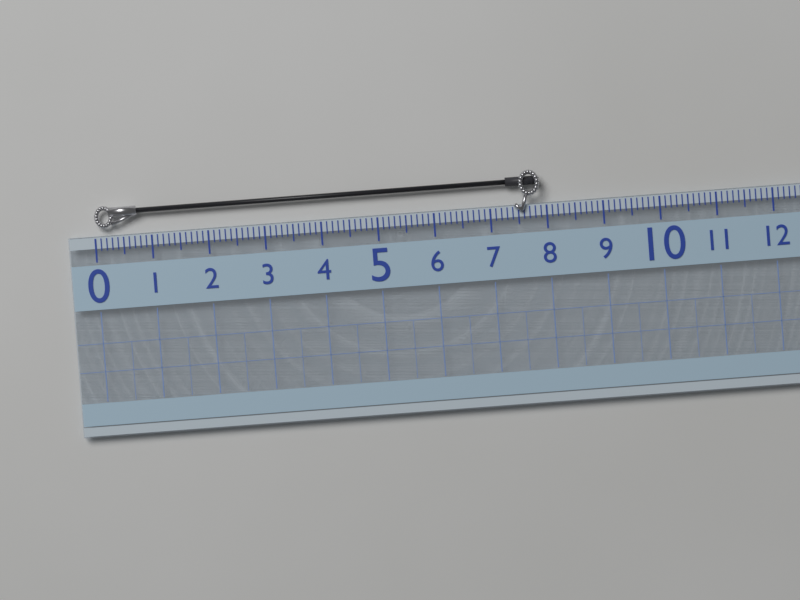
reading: 7.9 (no unit)
